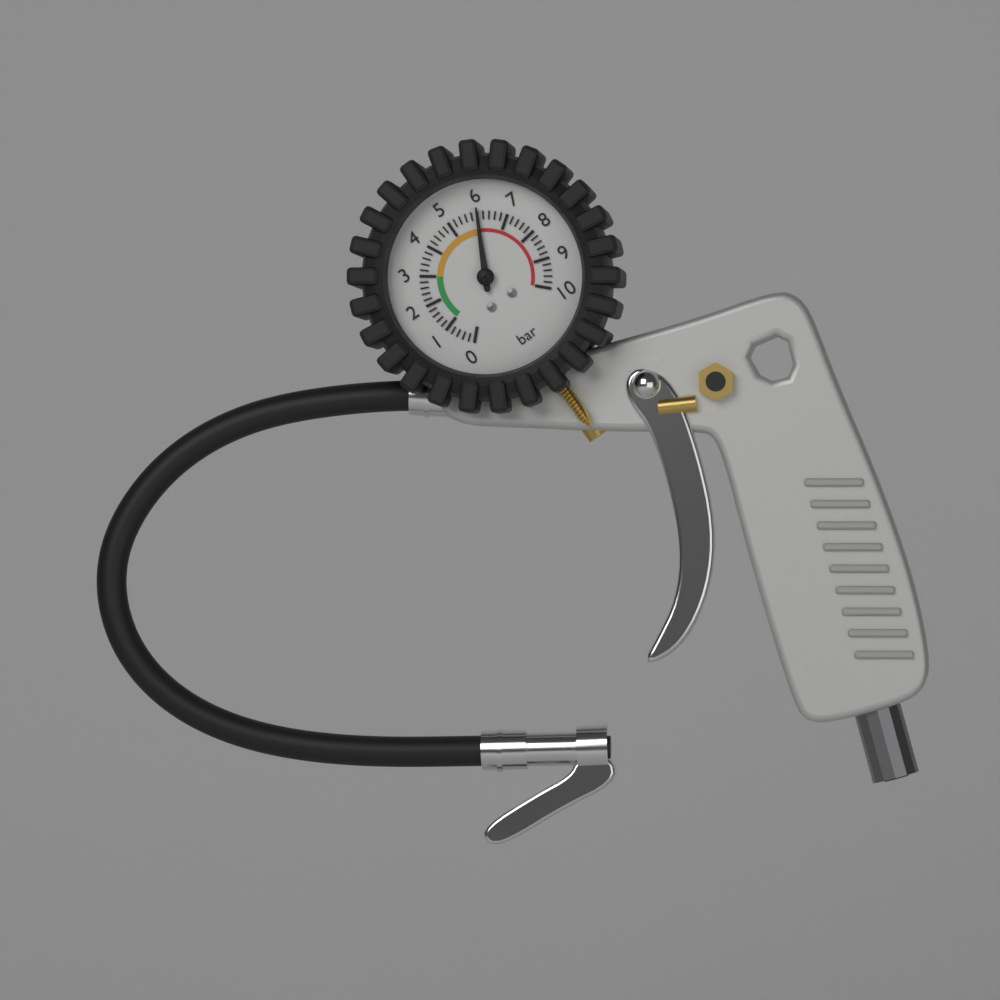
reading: 6.0 bar
